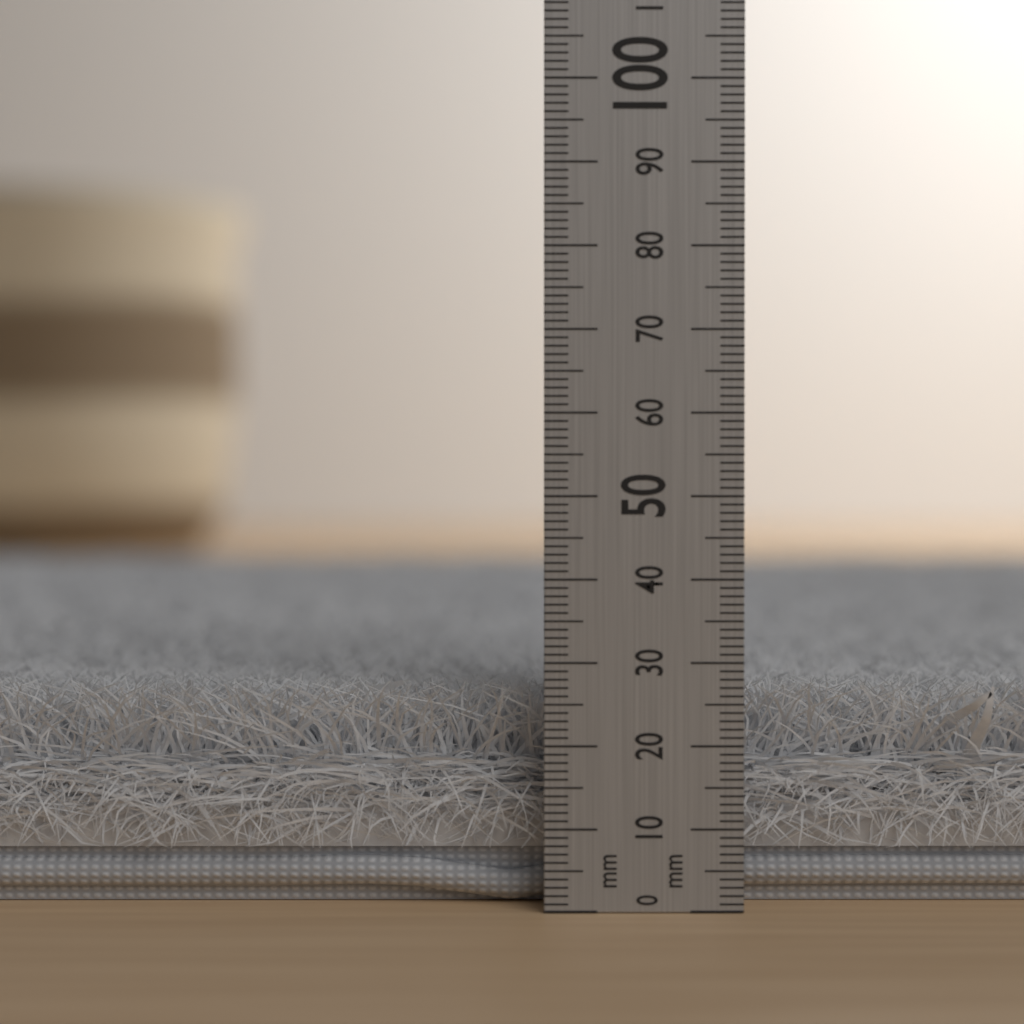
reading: 27 mm
